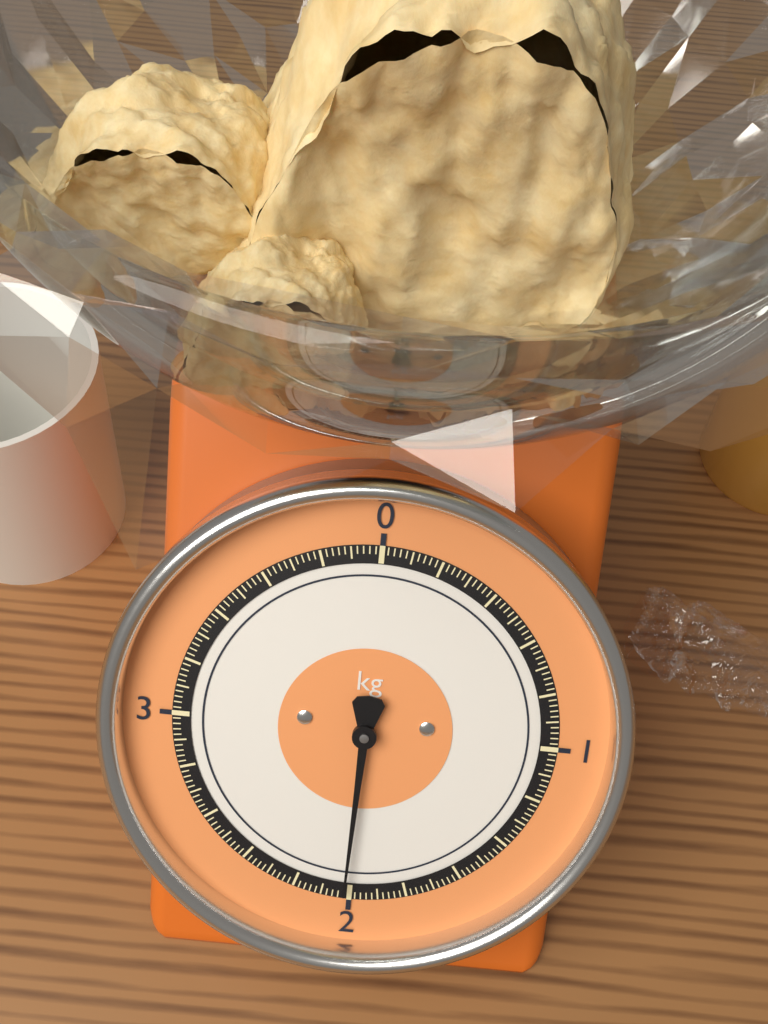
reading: 2.02 kg
